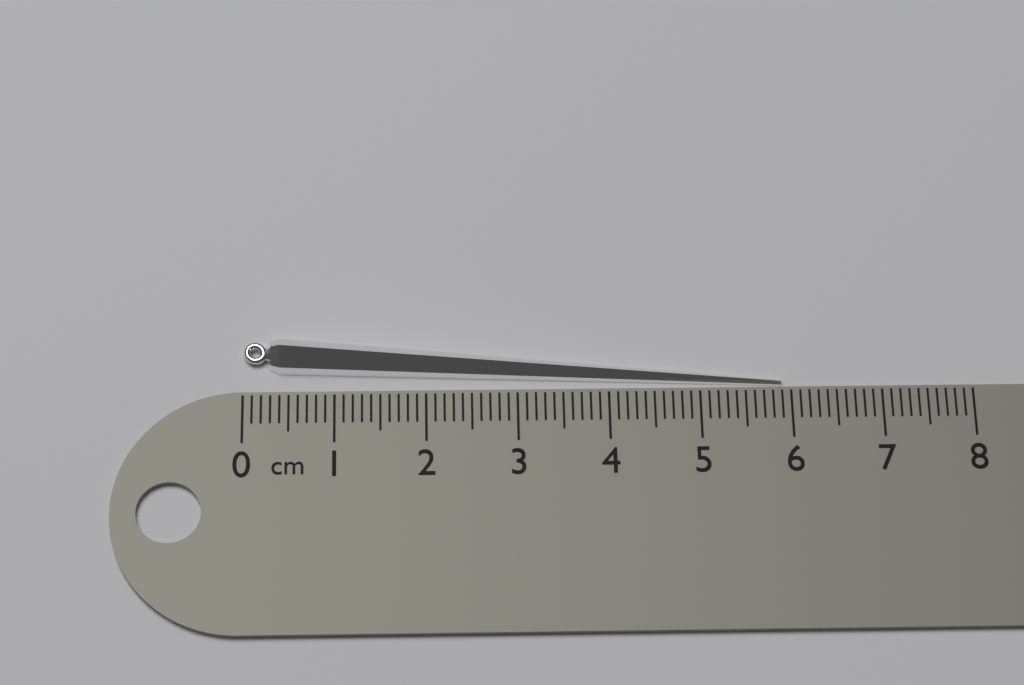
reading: 5.9 cm
